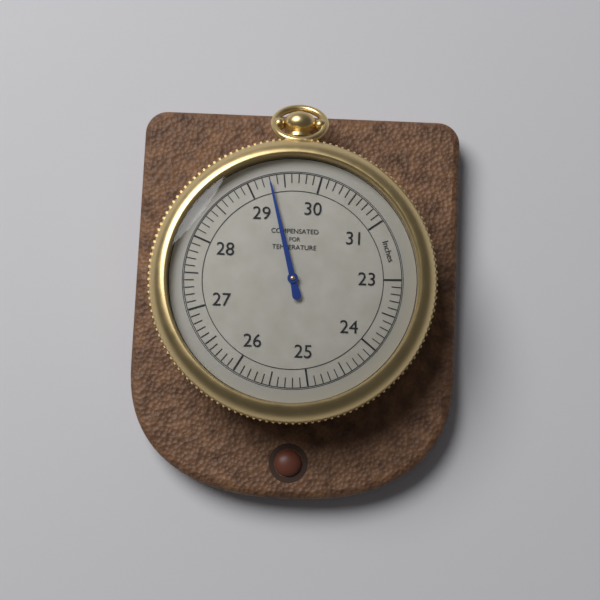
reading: 29.3 inches
